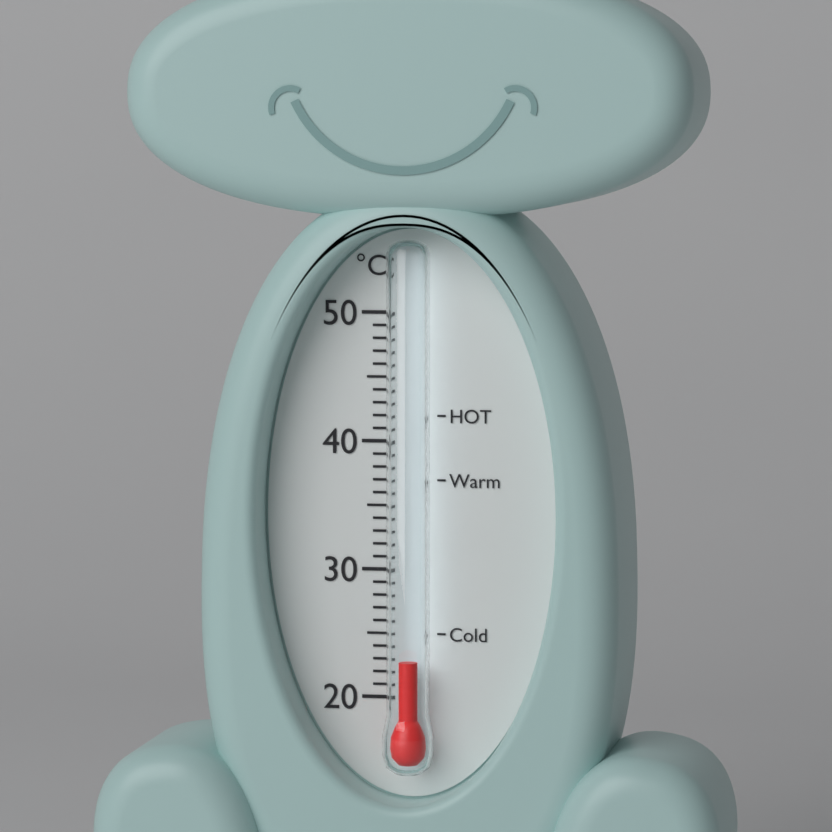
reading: 23 °C
